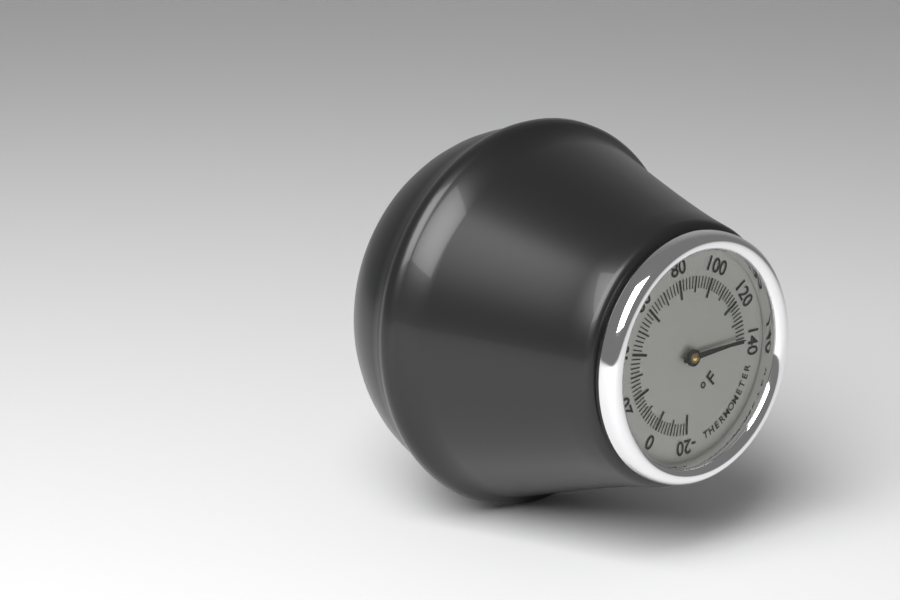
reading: 138 °F
